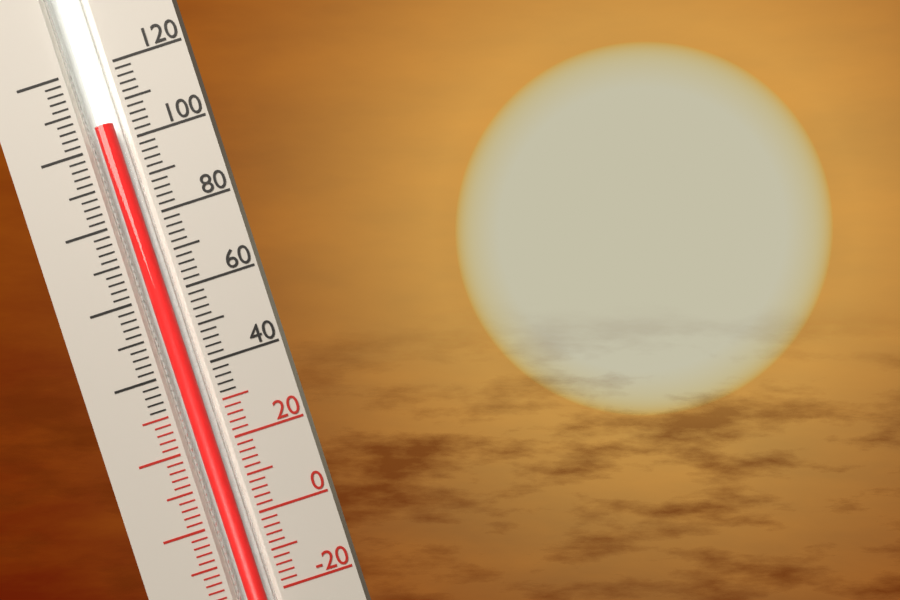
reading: 105 (no unit)
